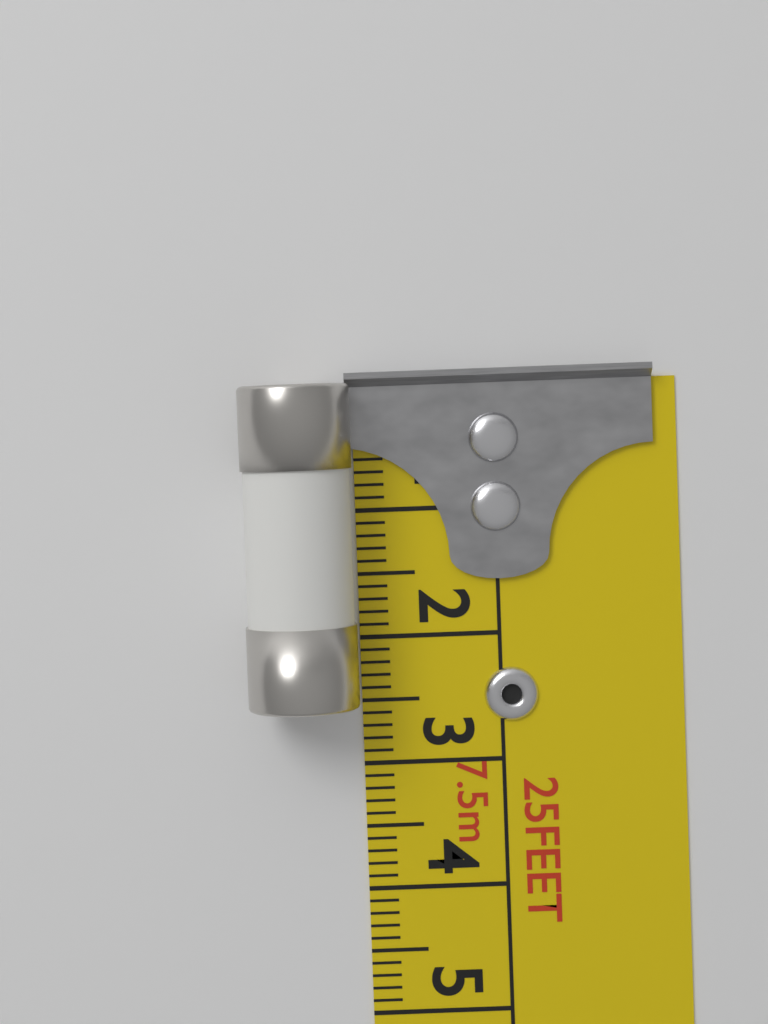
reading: 2.5 cm
